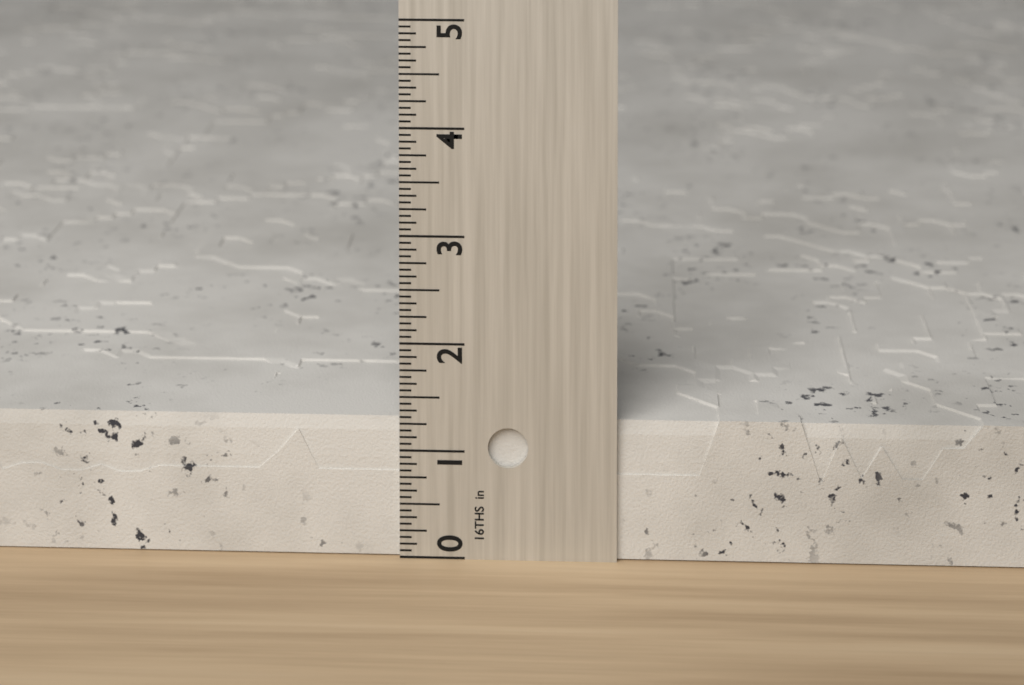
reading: 1.3125 in
